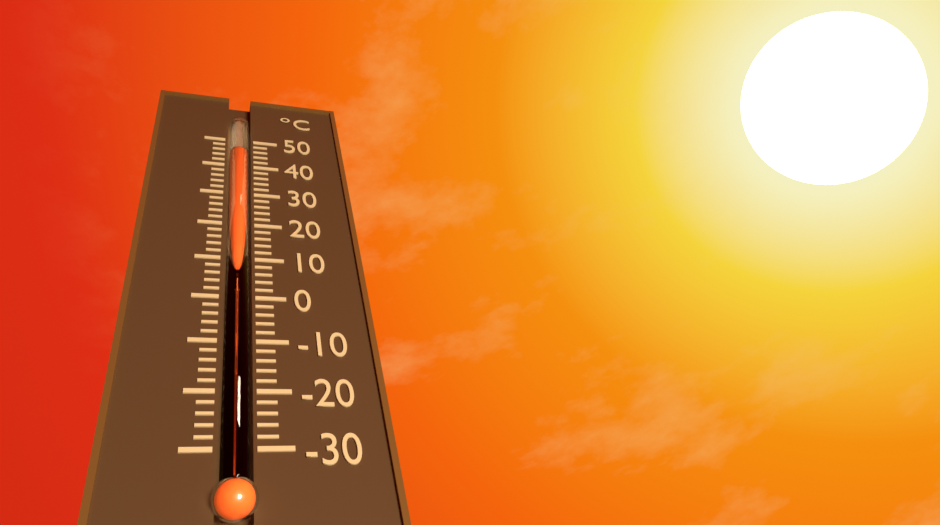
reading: 45 °C
